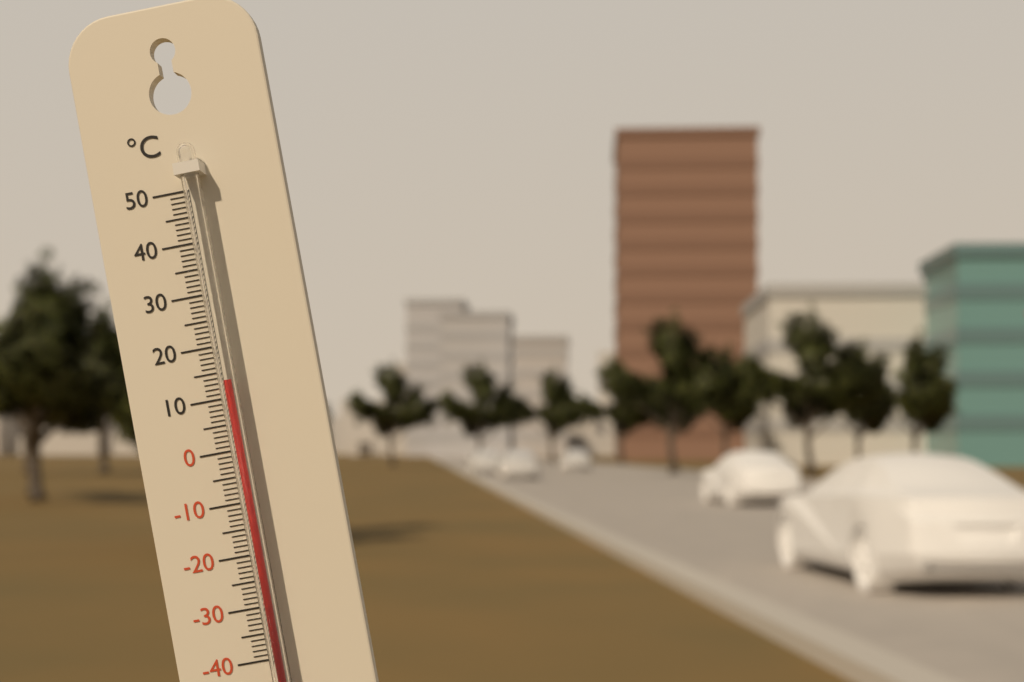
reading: 13 °C
